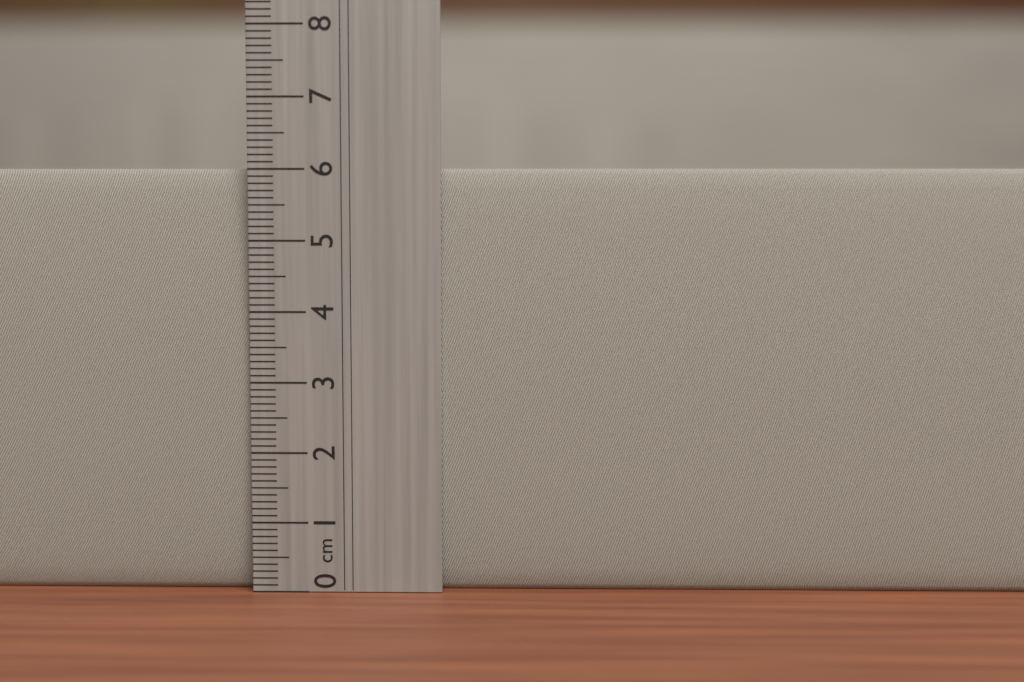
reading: 6.0 cm
